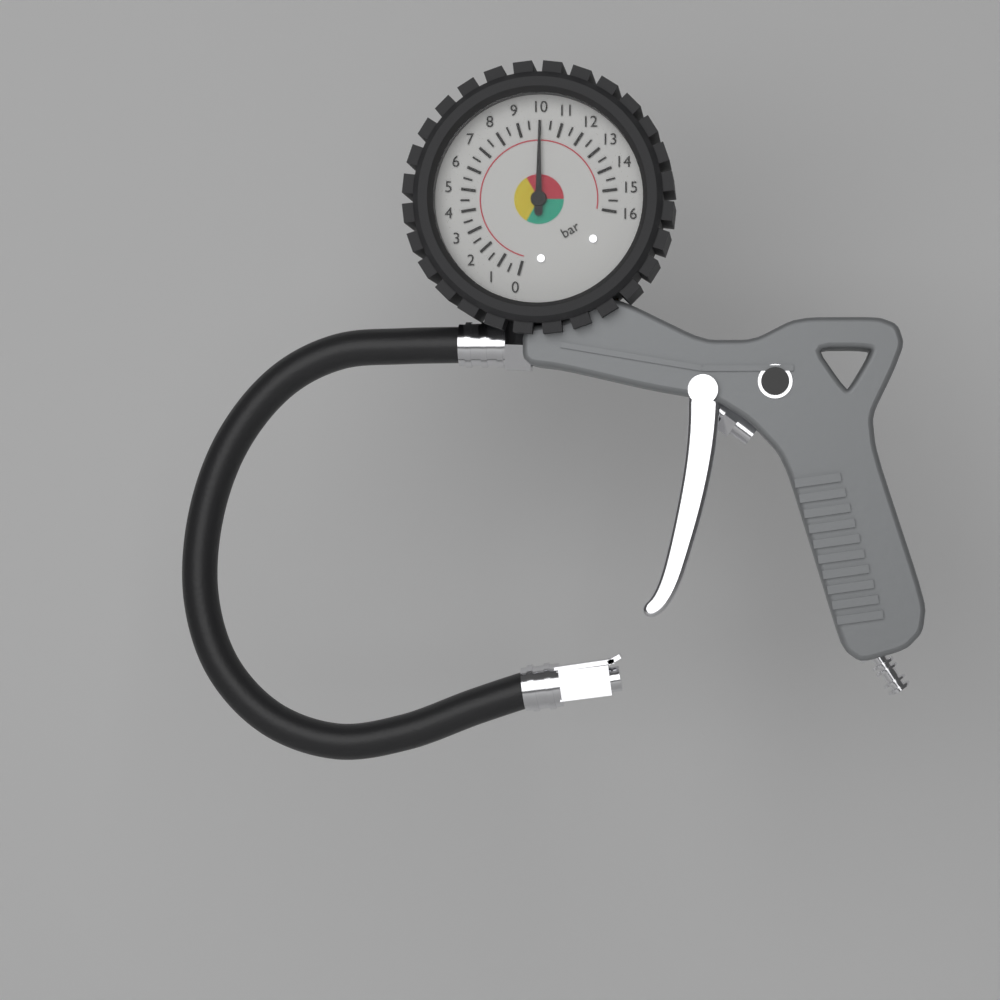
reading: 10.0 bar
